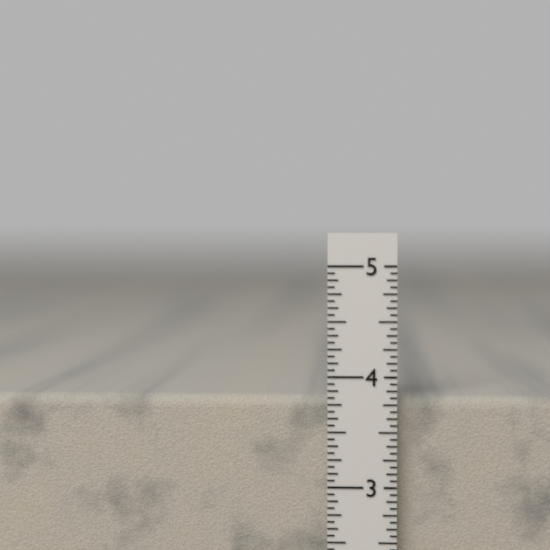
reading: 3.8125 in
